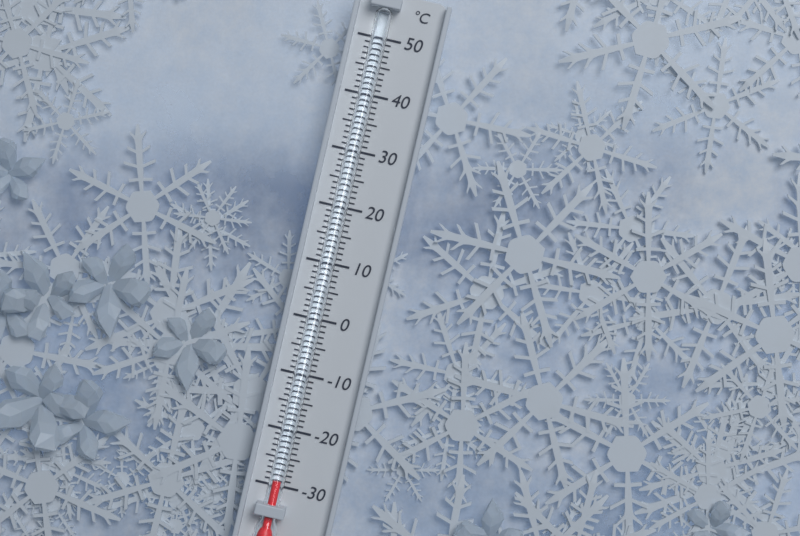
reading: -29 °C
